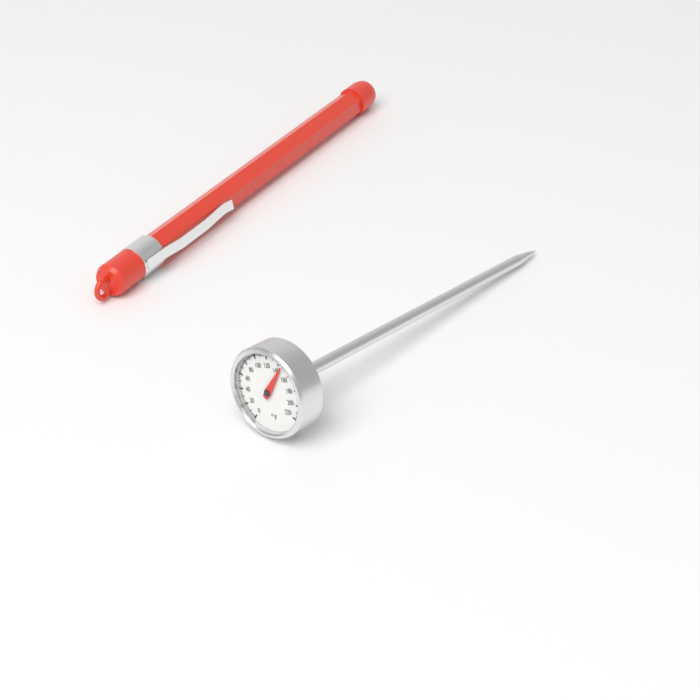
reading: 146 °F
